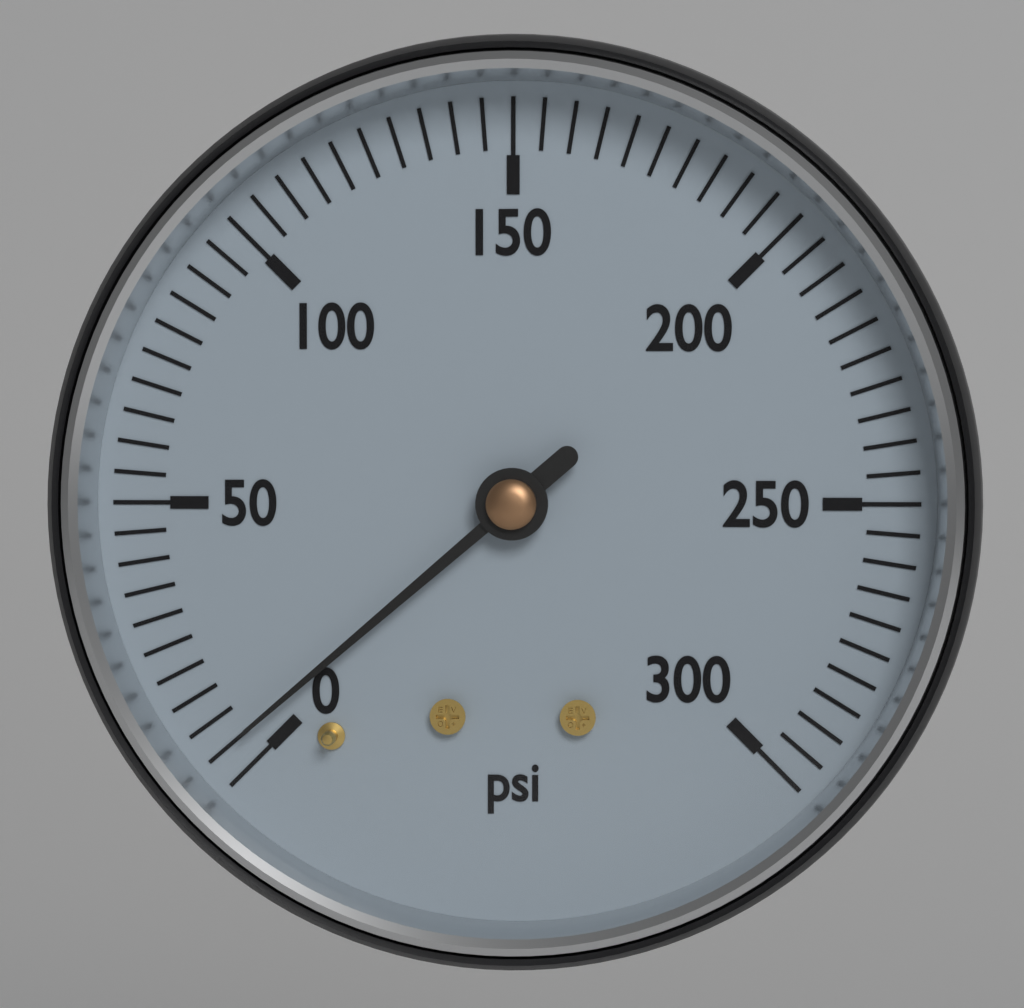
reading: 5 psi
